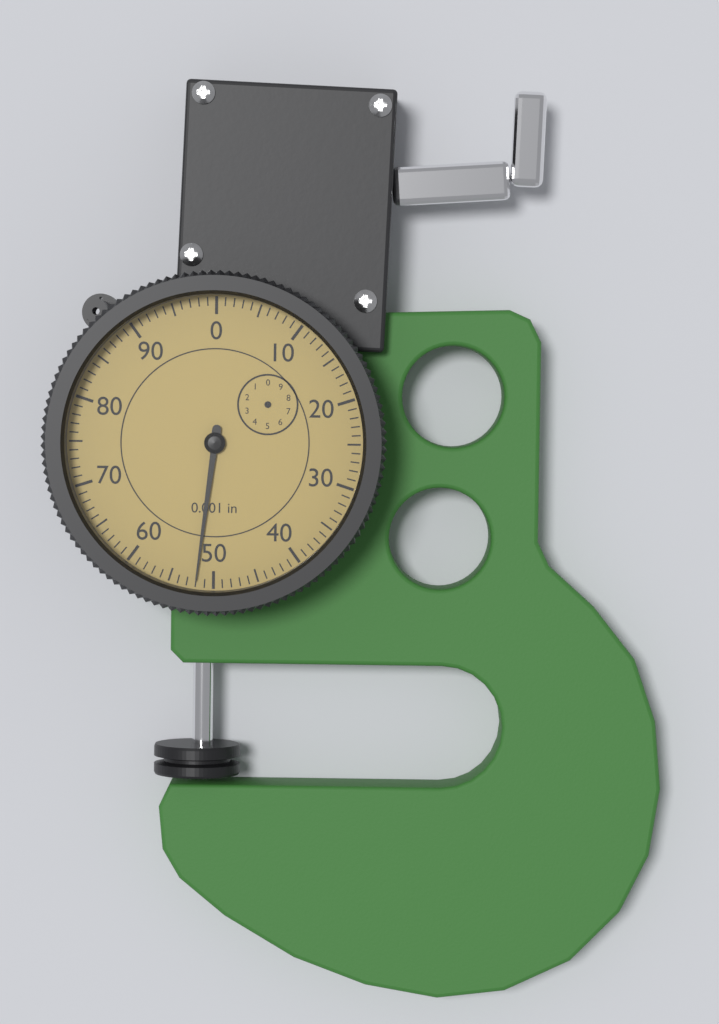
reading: 52 0.001 in
